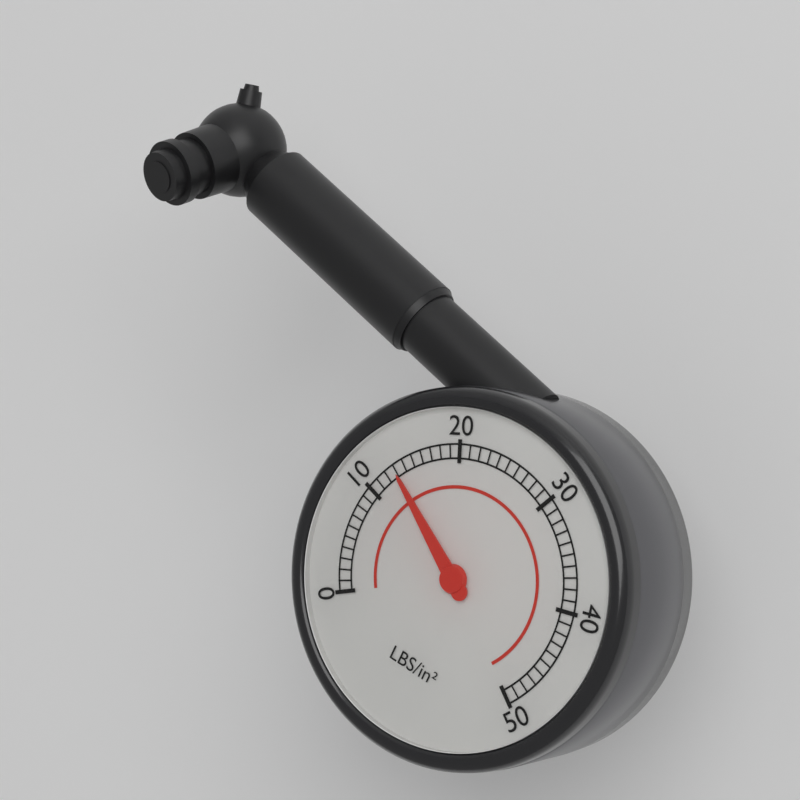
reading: 13 psi
